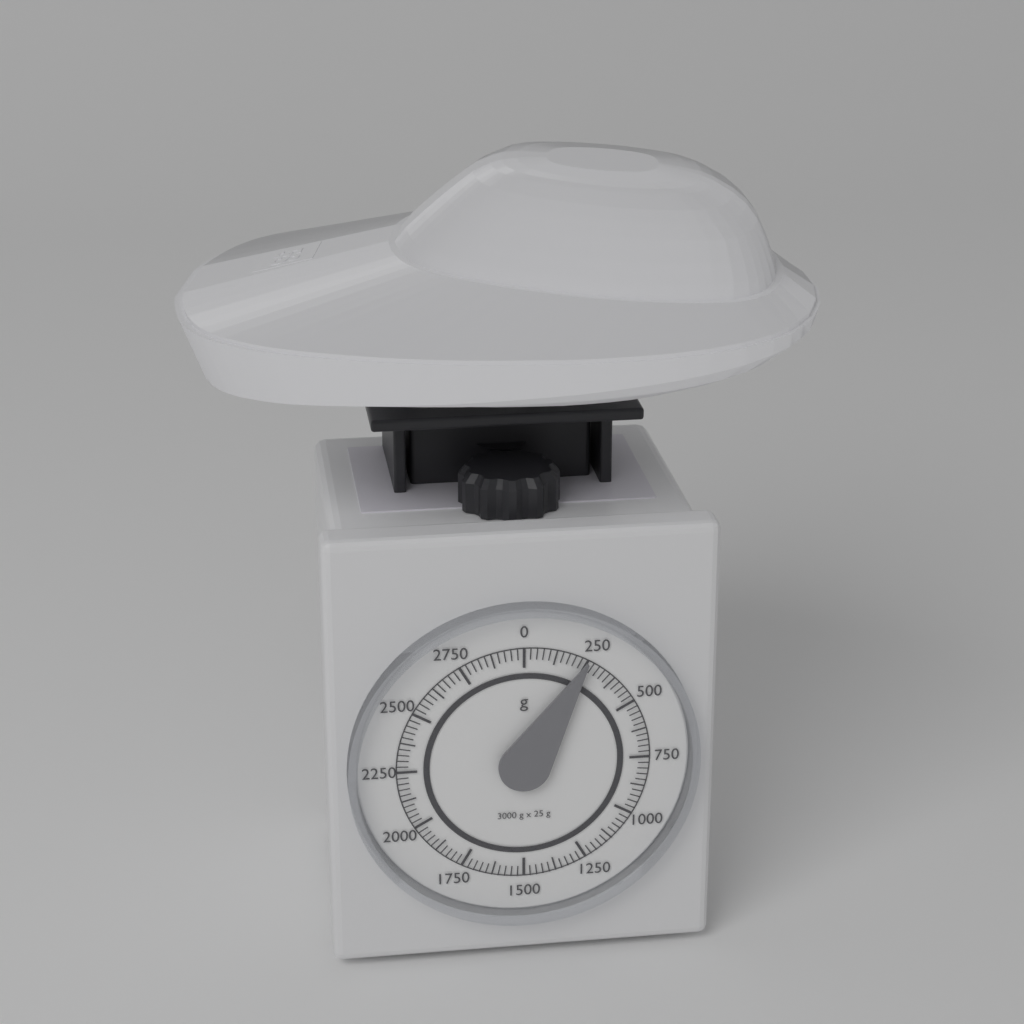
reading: 250 g
